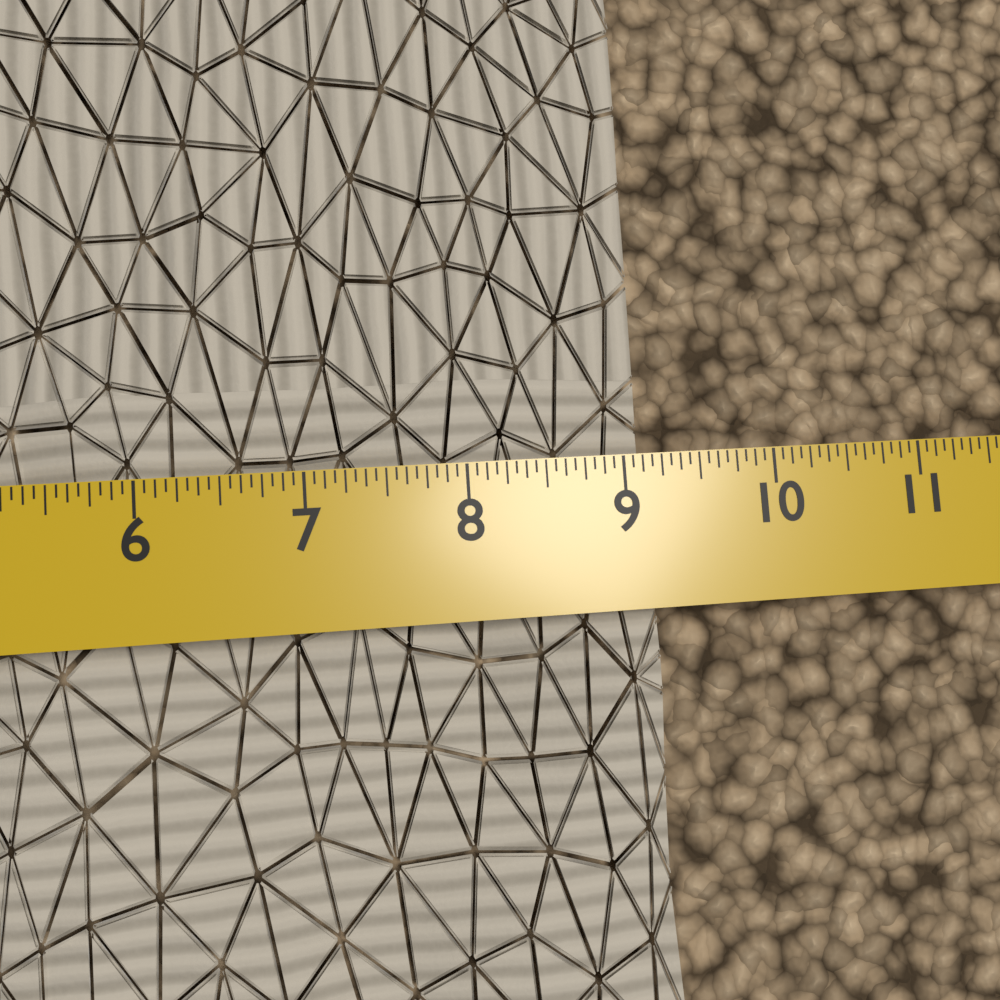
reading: 9.1875 in
